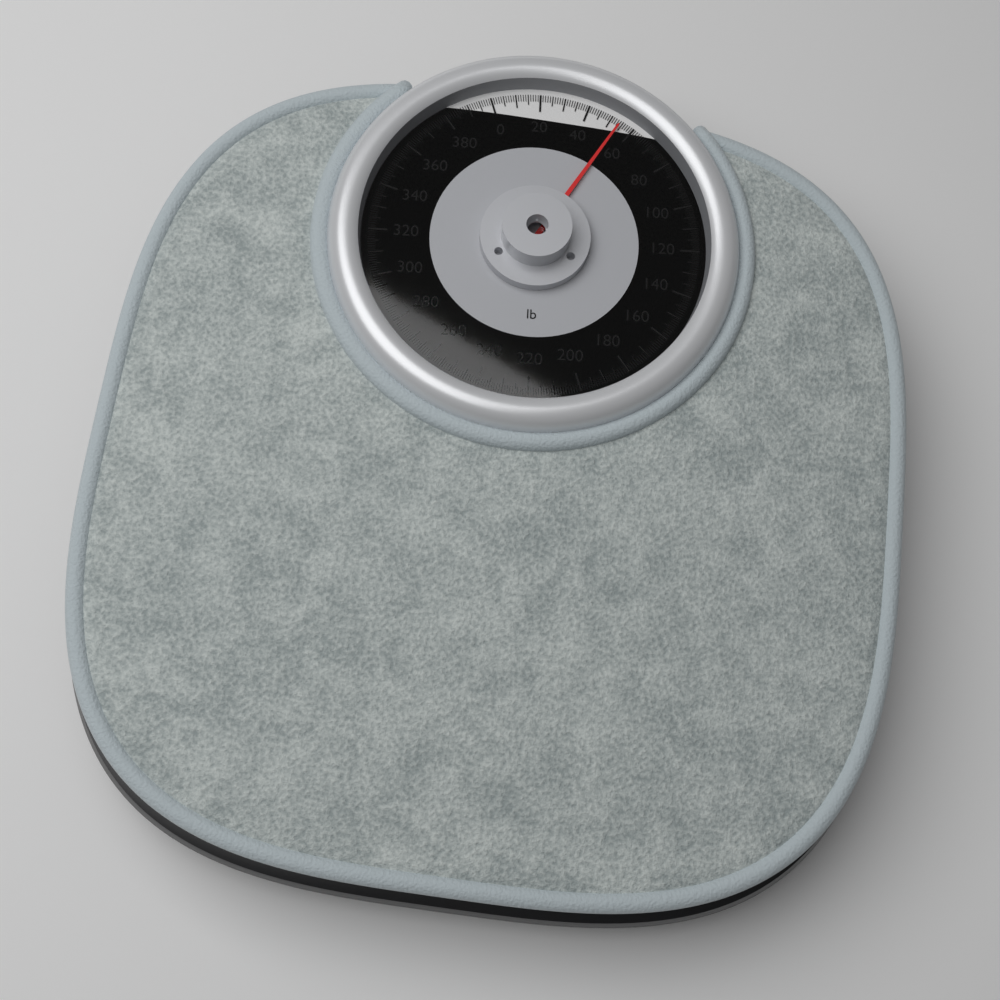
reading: 54 lb
